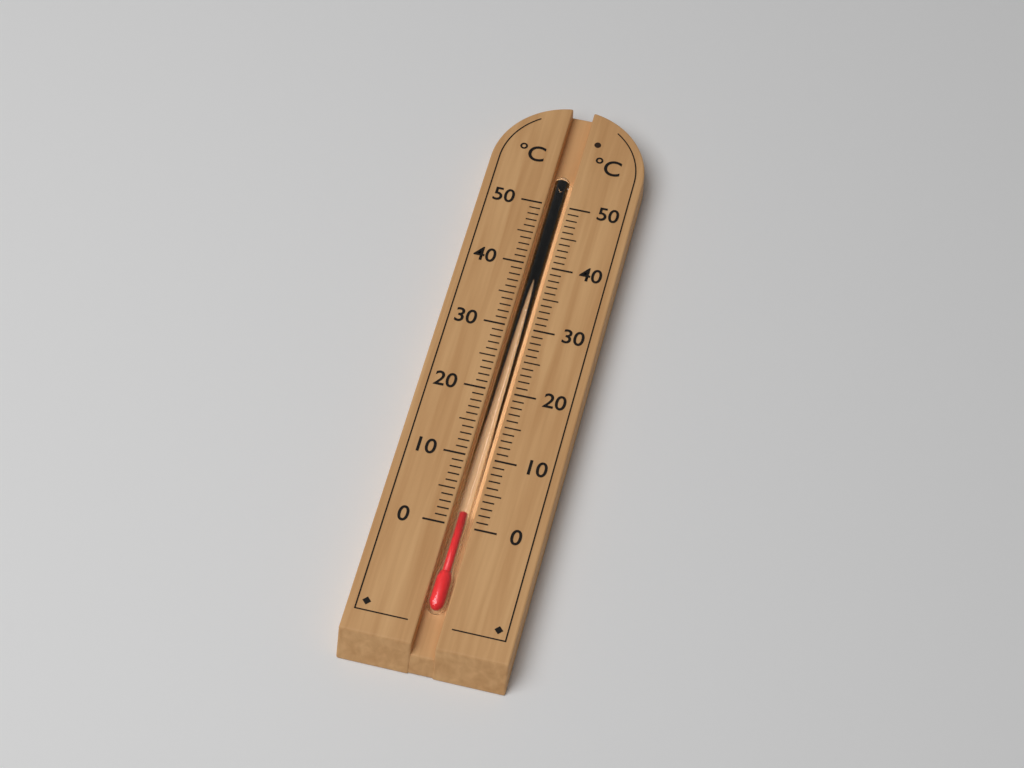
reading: 2 °C
